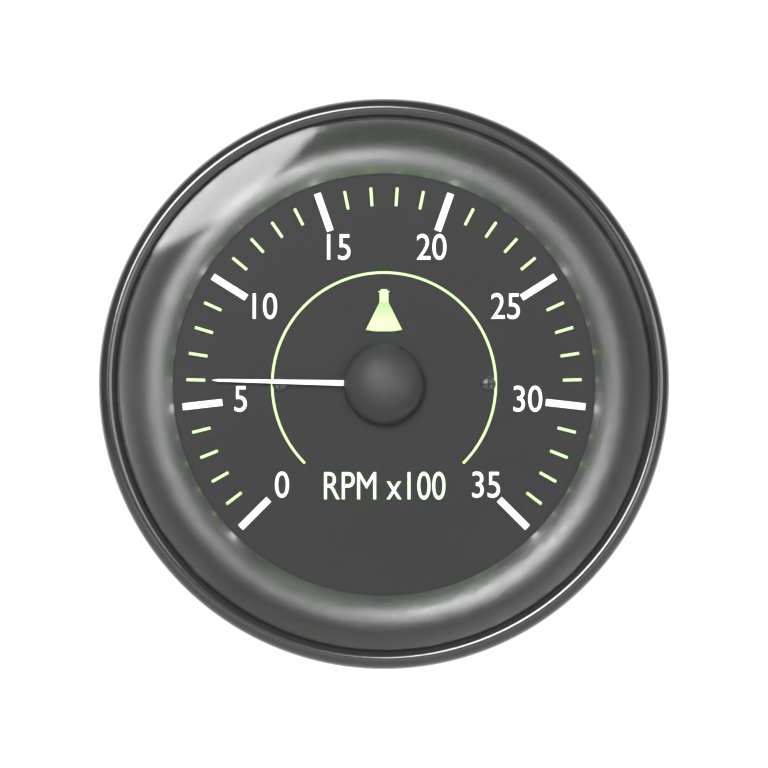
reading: 6 RPM x100
